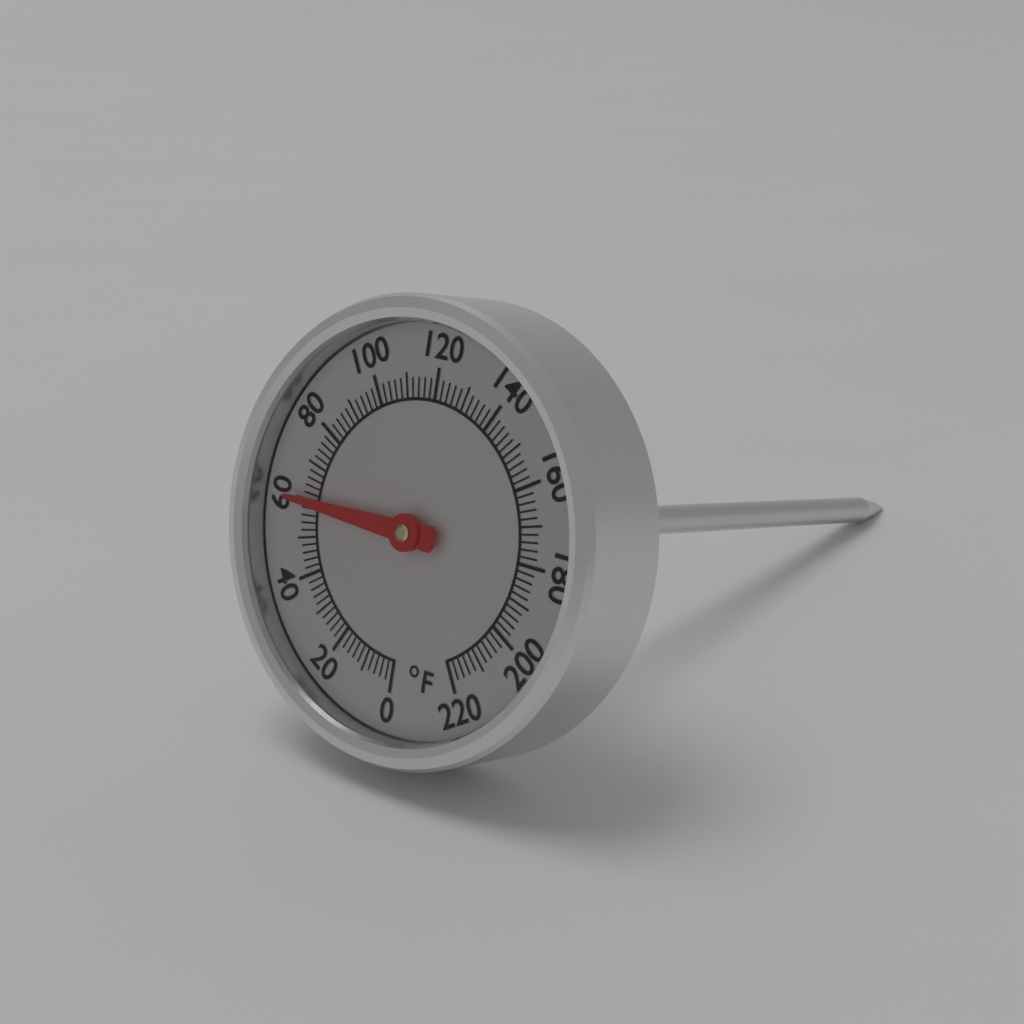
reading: 60 °F
